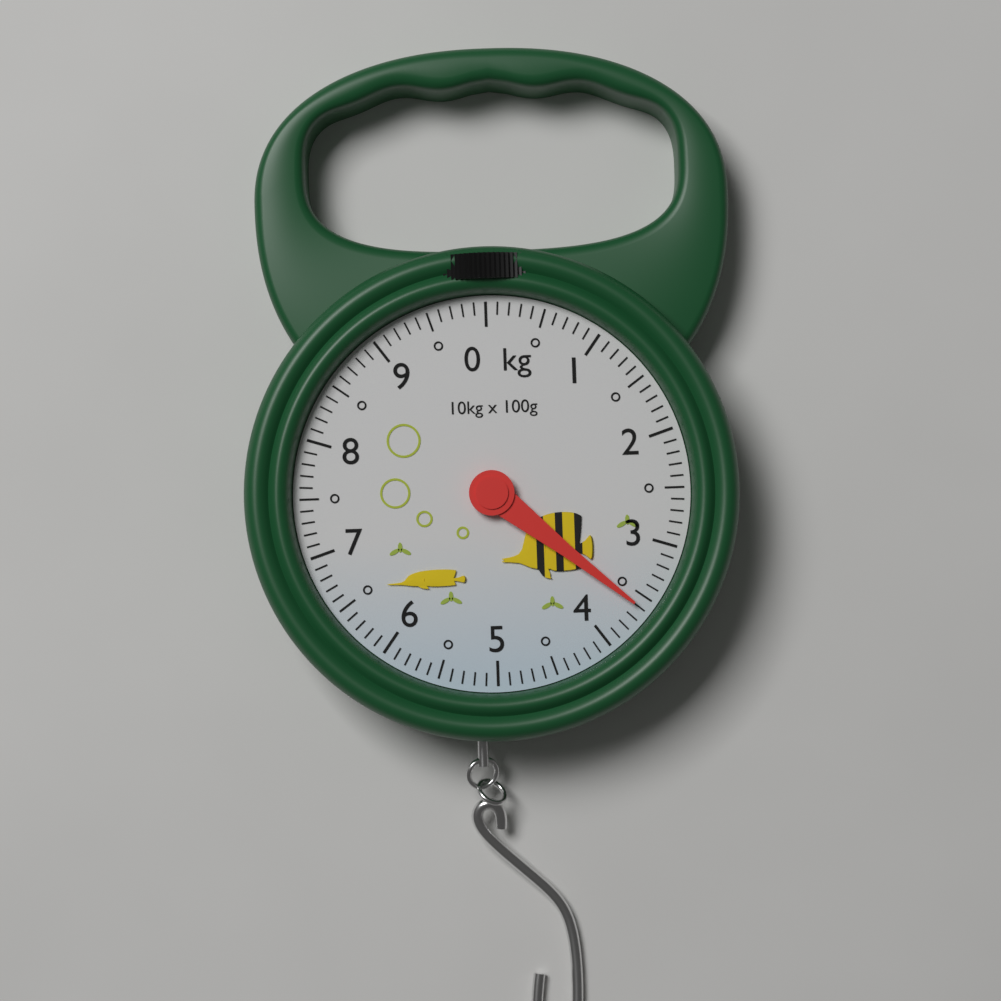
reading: 3.6 kg
